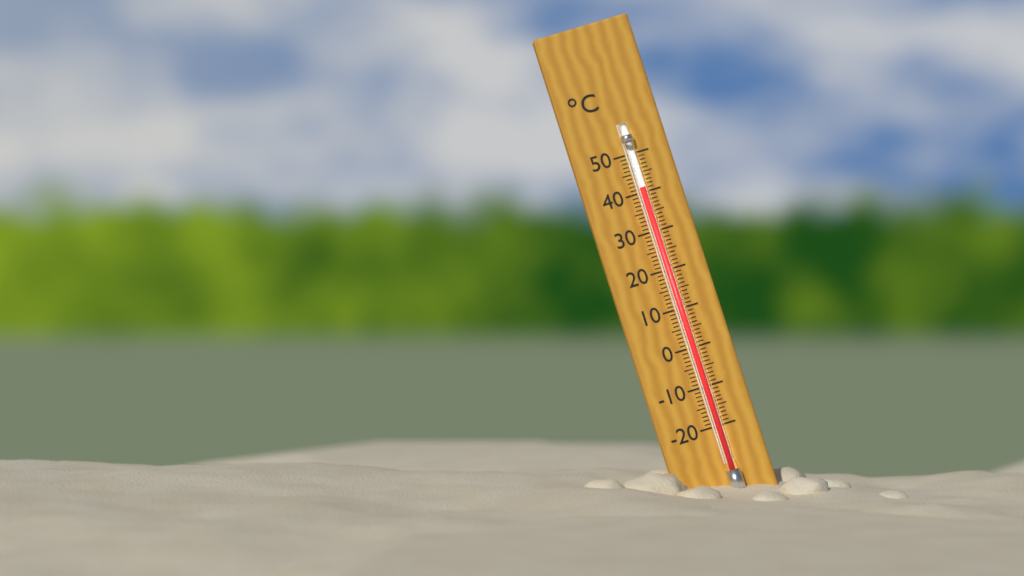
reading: 41 °C
